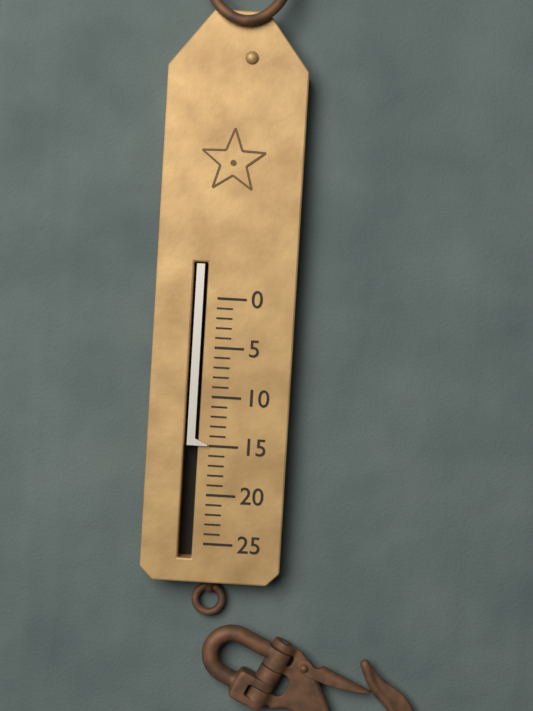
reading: 15 (no unit)
